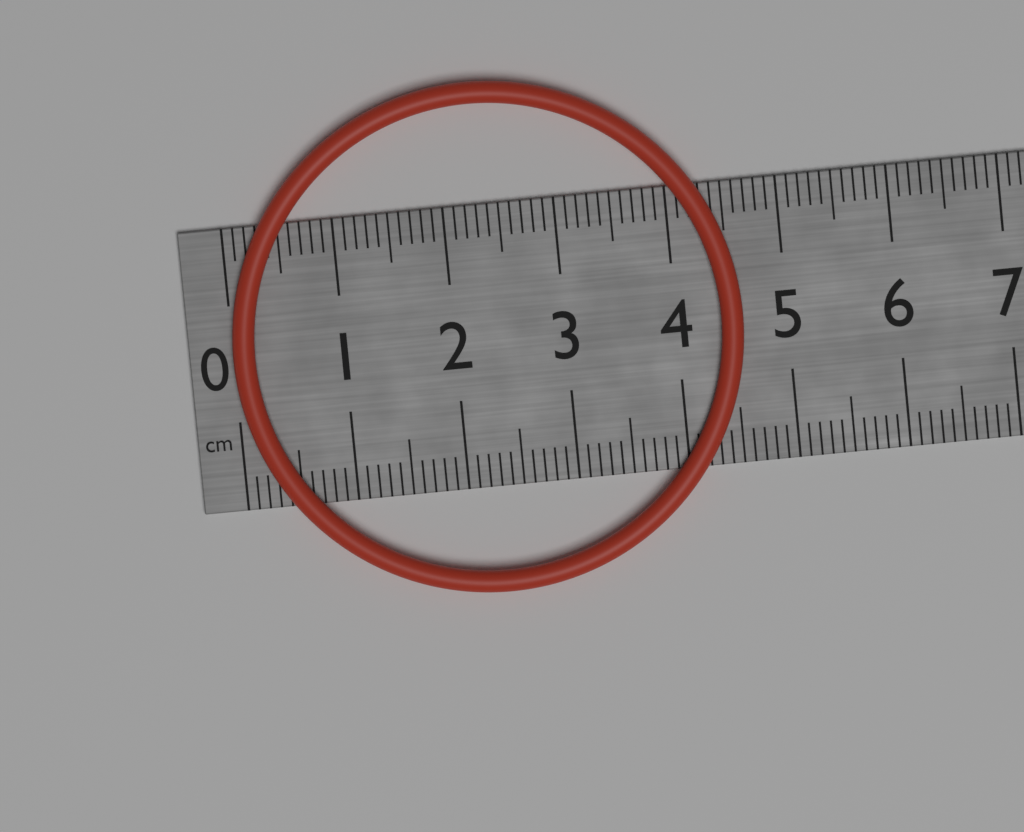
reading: 4.6 cm
